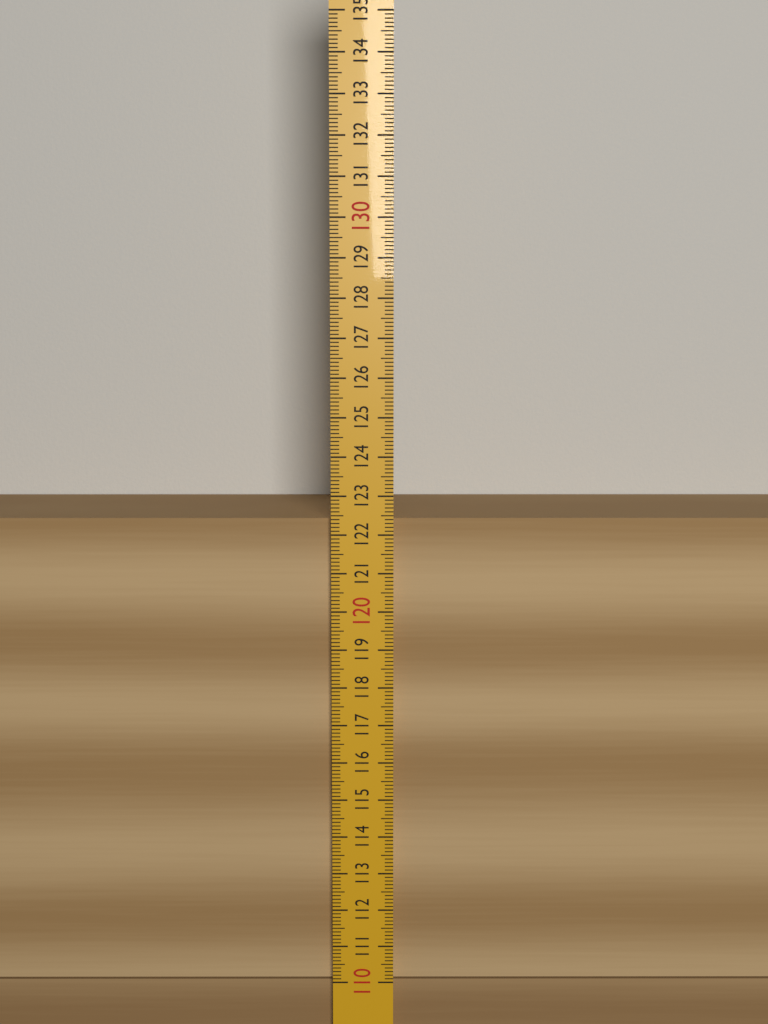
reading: 122.4 (no unit)
